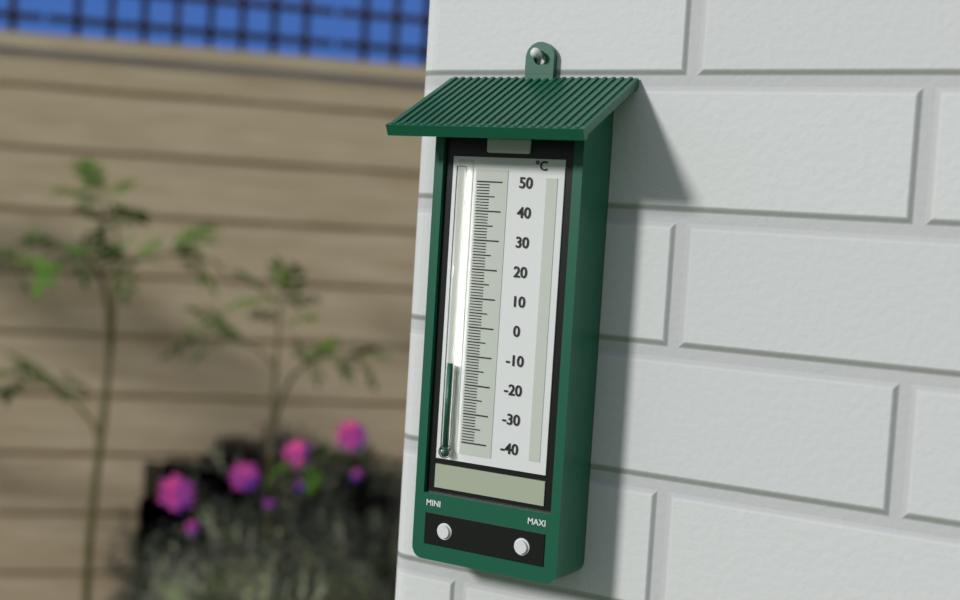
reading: -13 °C
